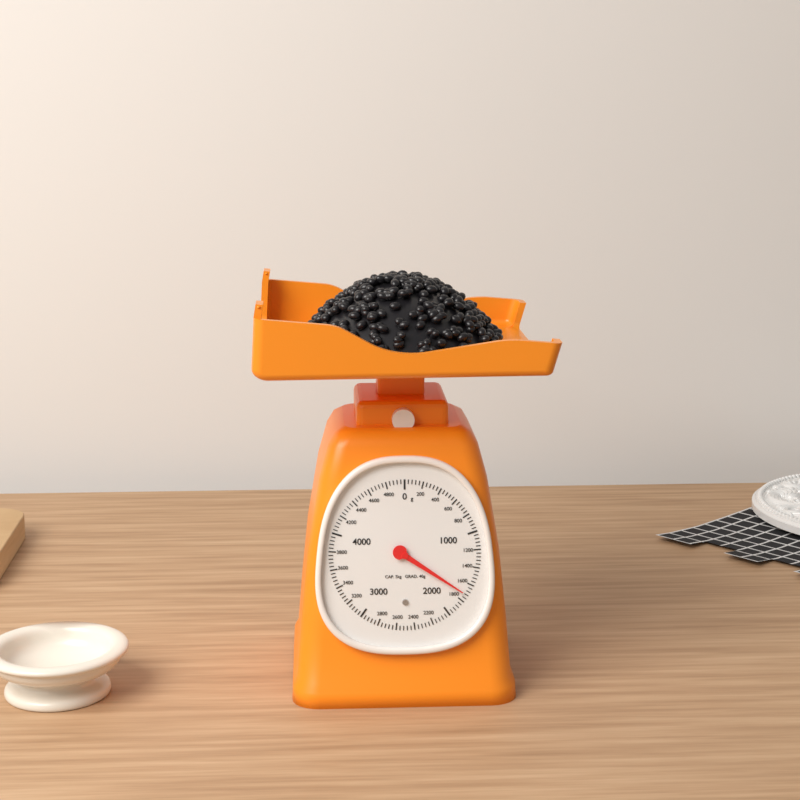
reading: 1720 g
